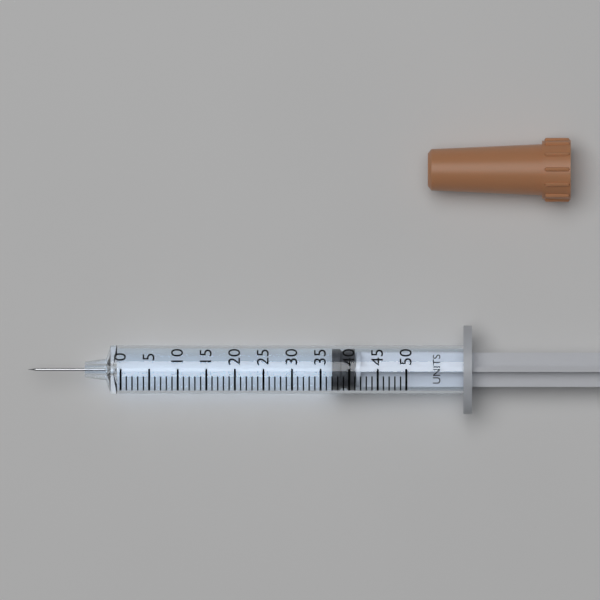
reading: 37 units
